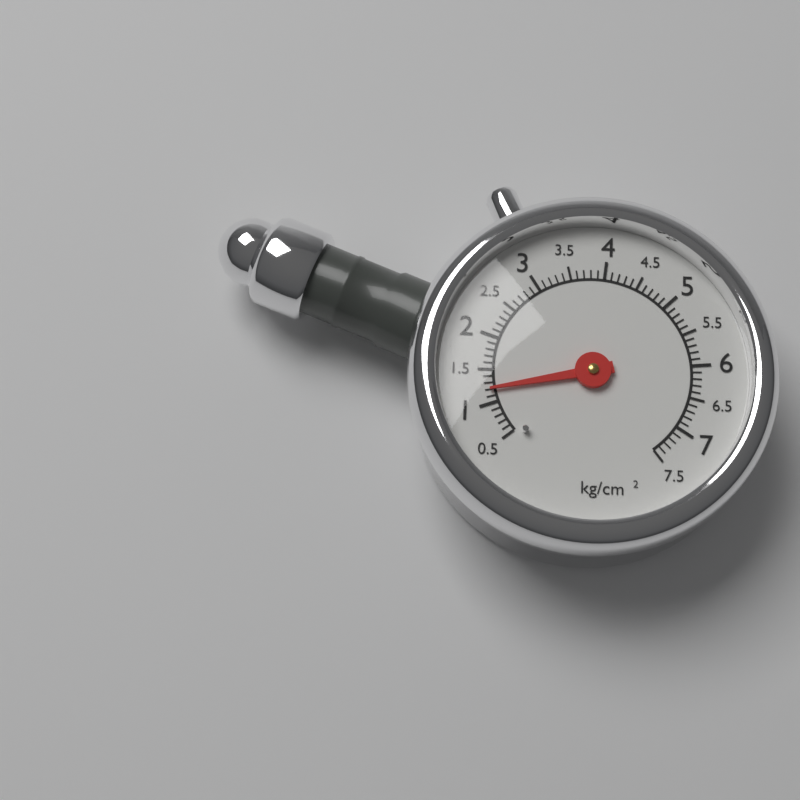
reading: 1.2 kg/cm²
